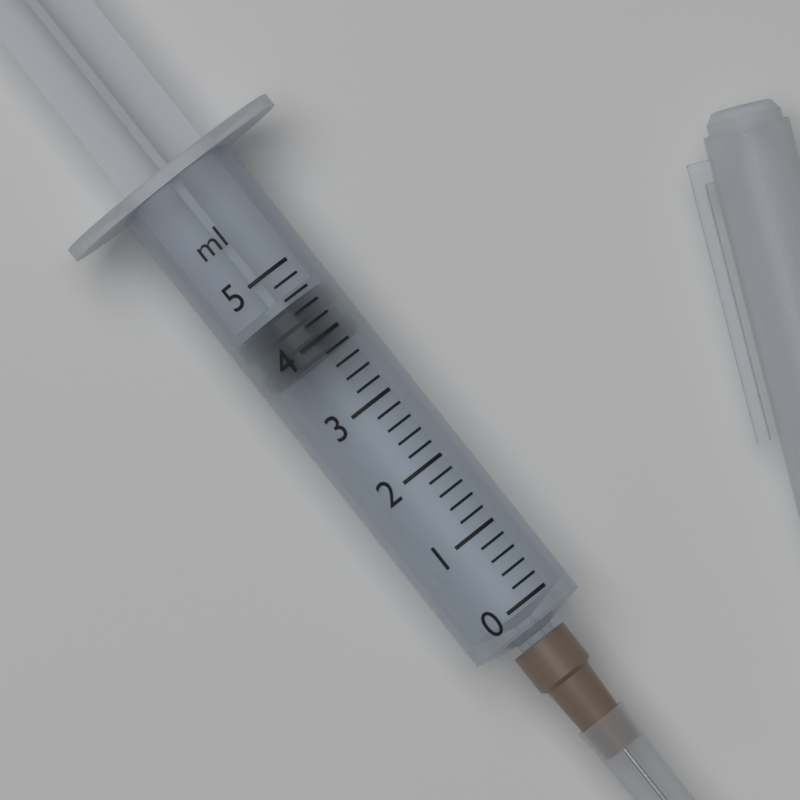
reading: 3.8 ml
